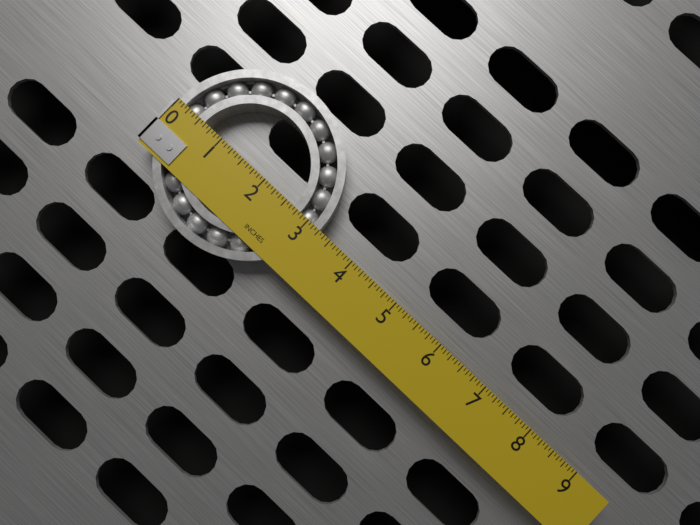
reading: 3.2500 in
